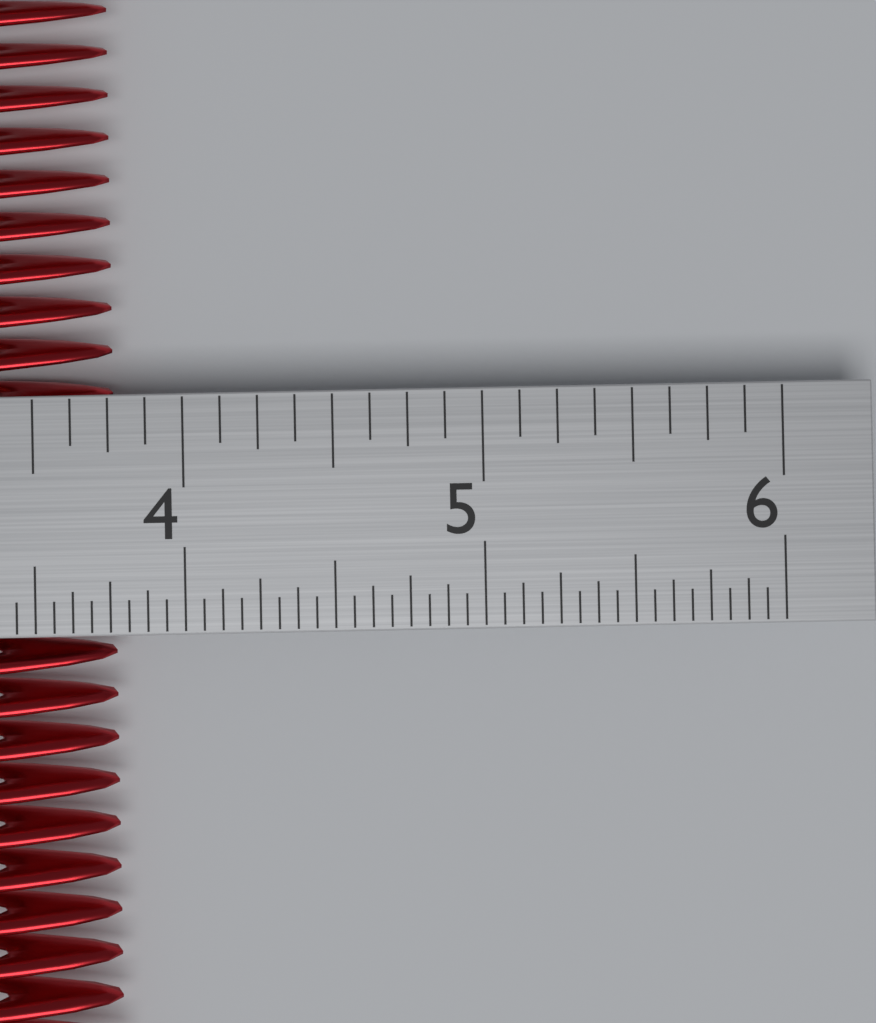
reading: 3.7500 in
